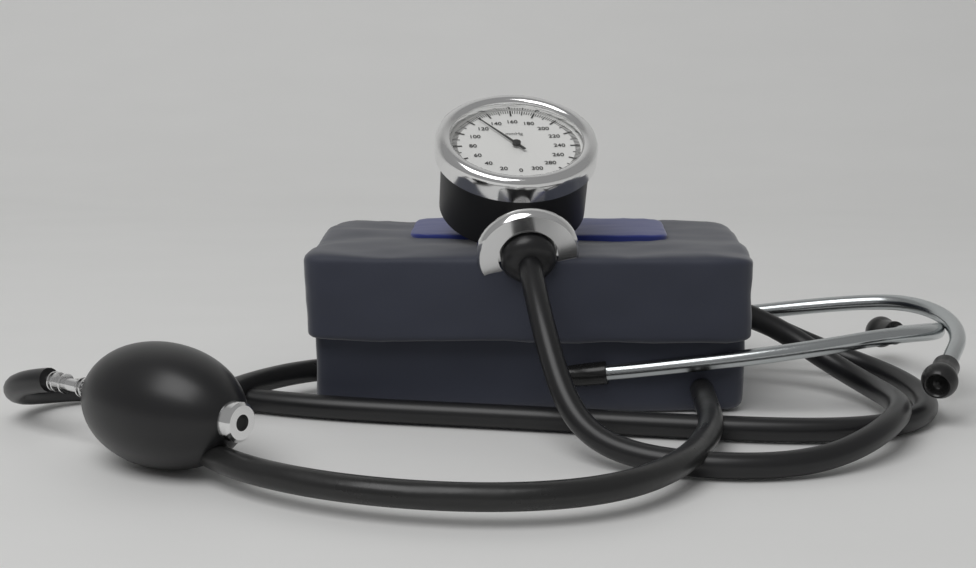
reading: 128 mmHg
